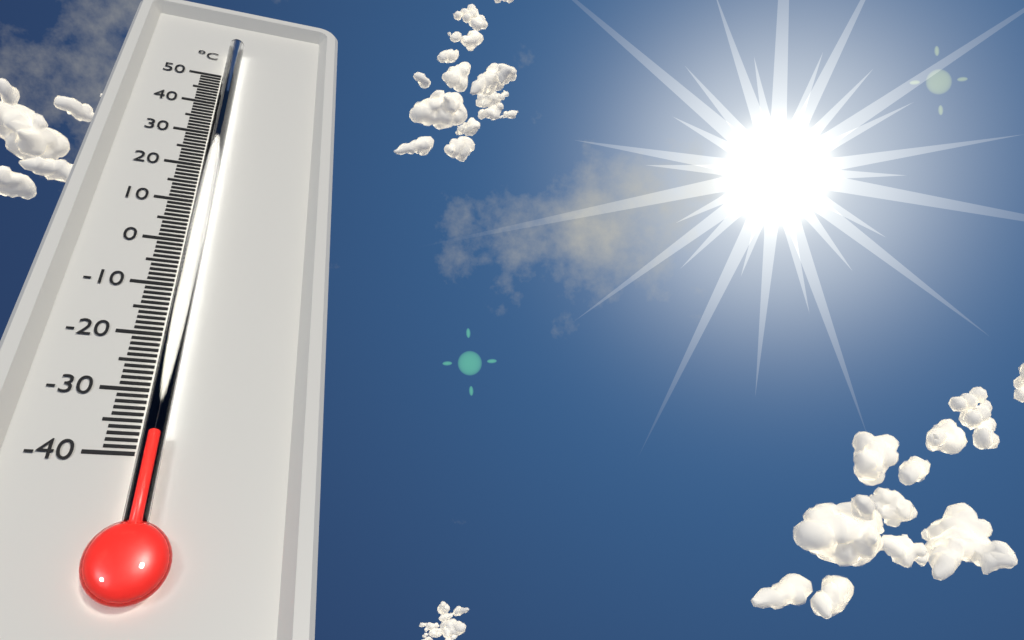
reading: -38 °C
